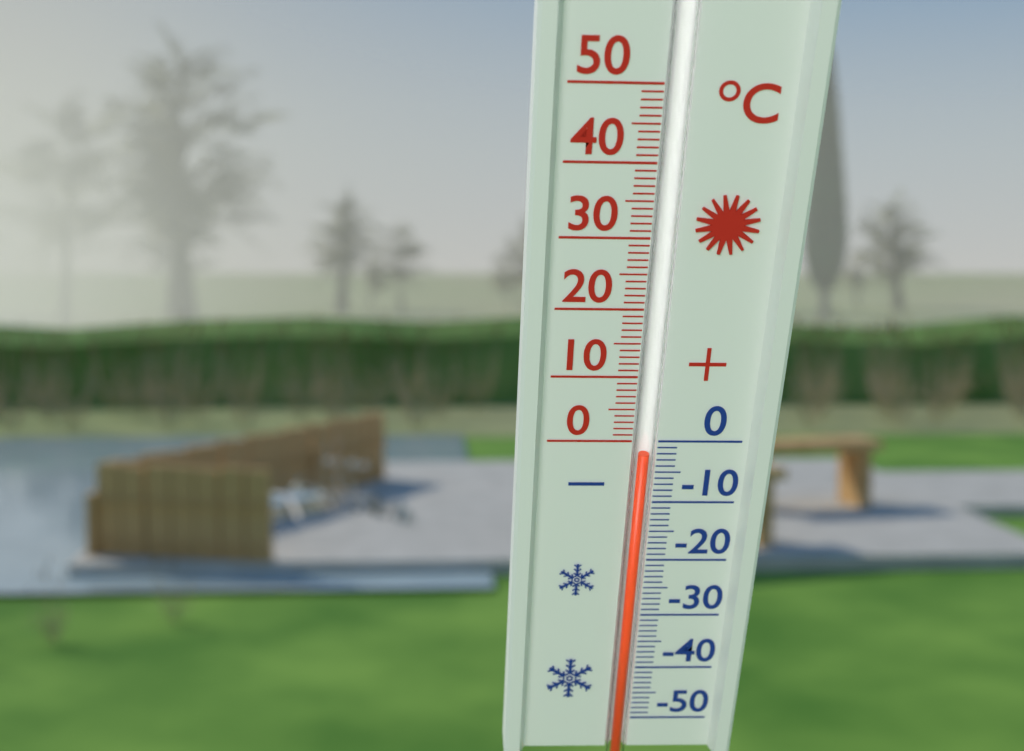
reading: -2 °C
